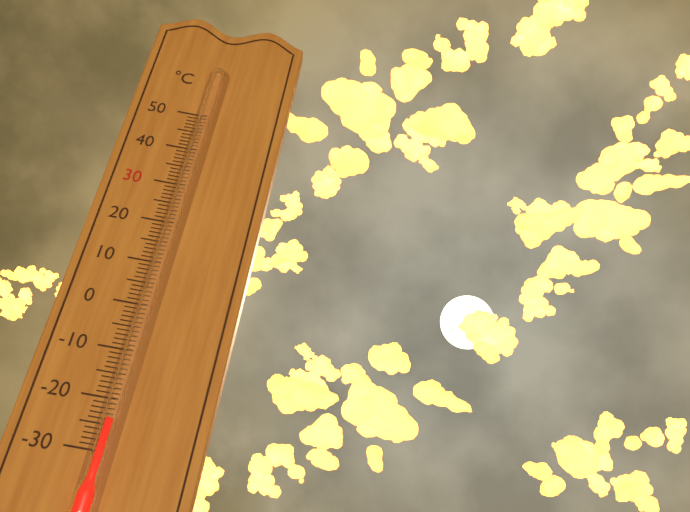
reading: -24 °C
